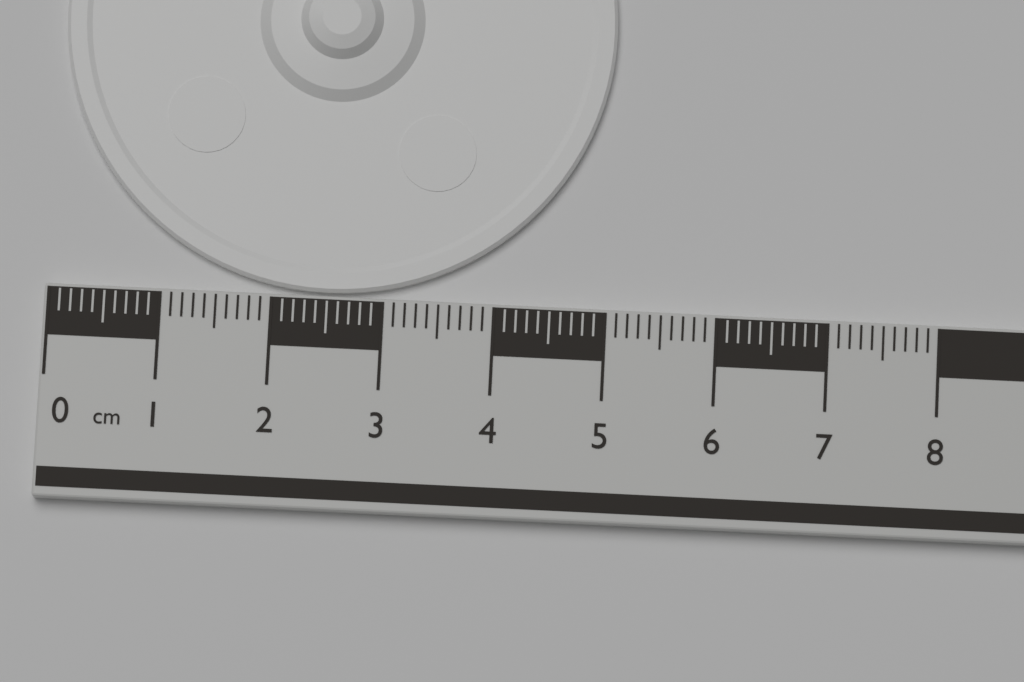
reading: 5.0 cm
